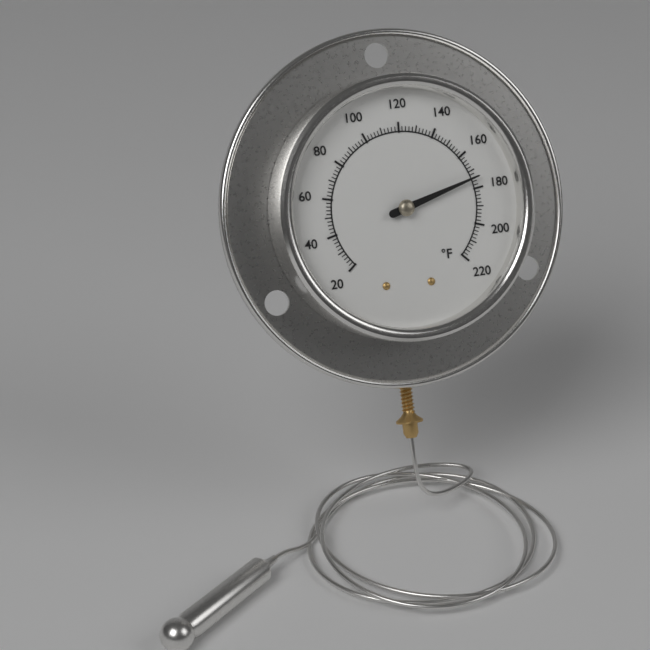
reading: 174 °F
